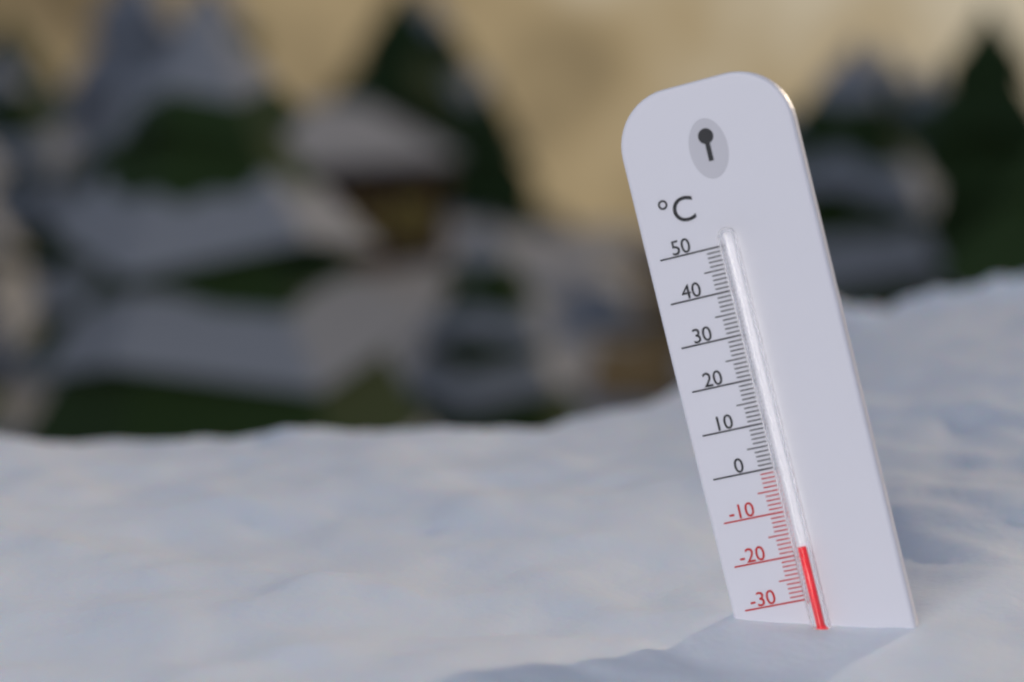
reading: -18 °C
